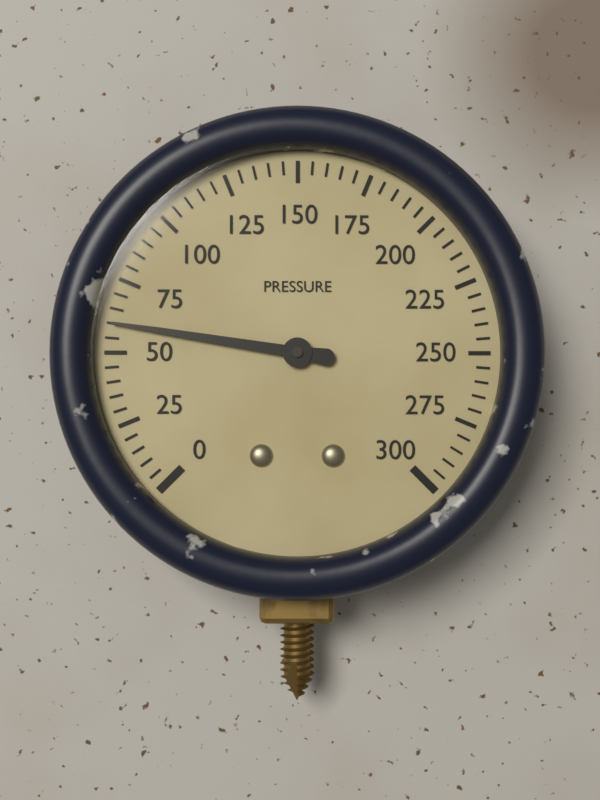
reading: 60 (no unit)
